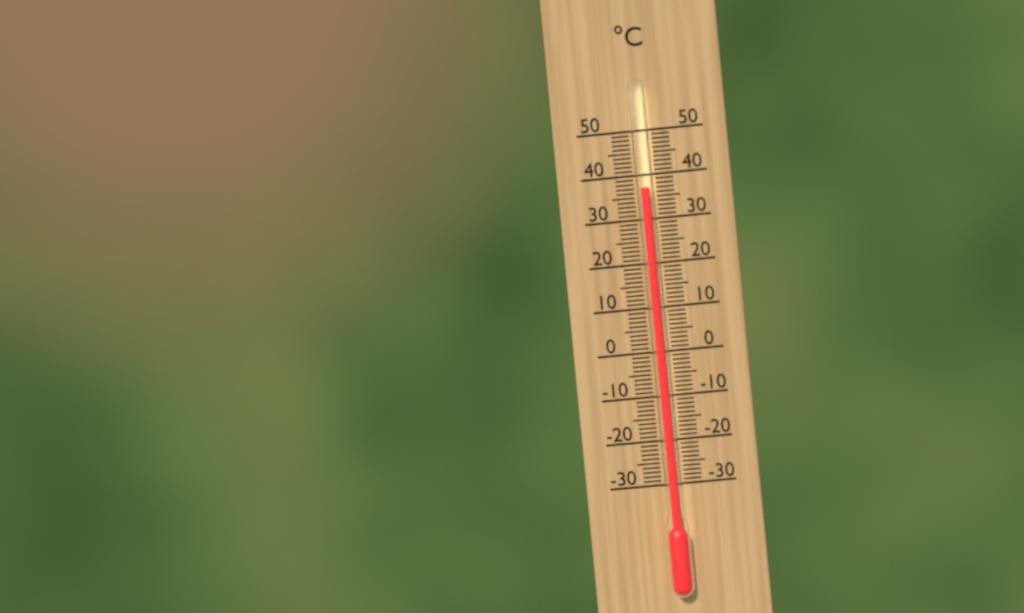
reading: 37 °C
